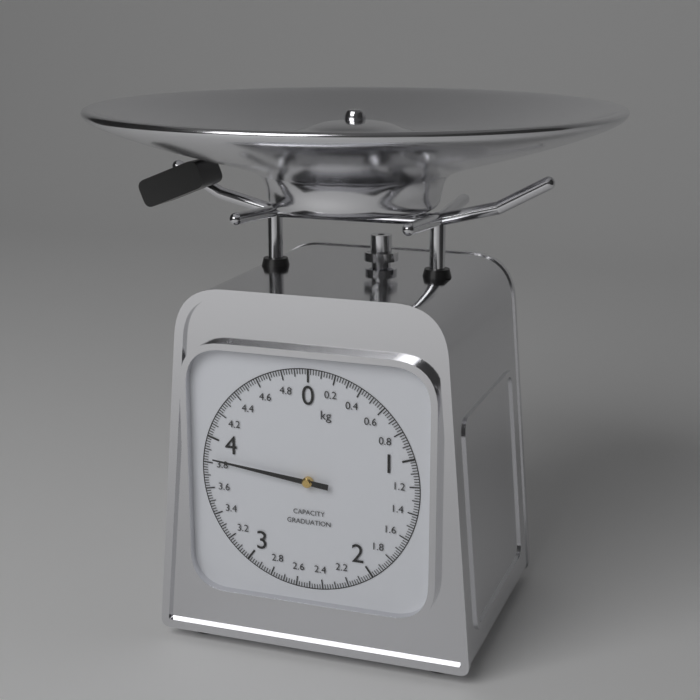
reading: 3.84 kg
